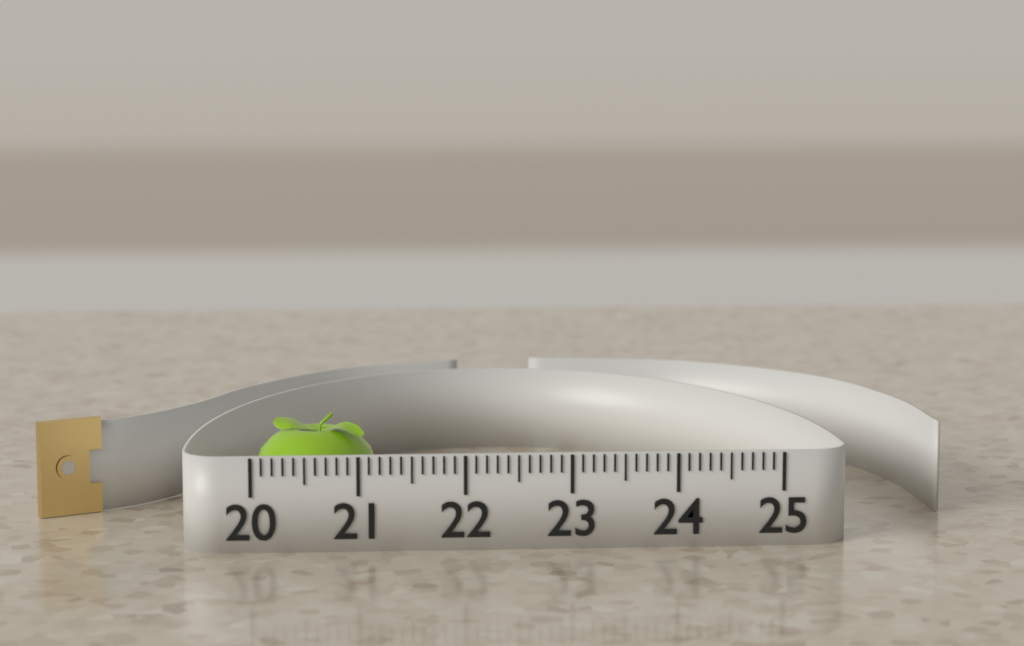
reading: 21.2 (no unit)
